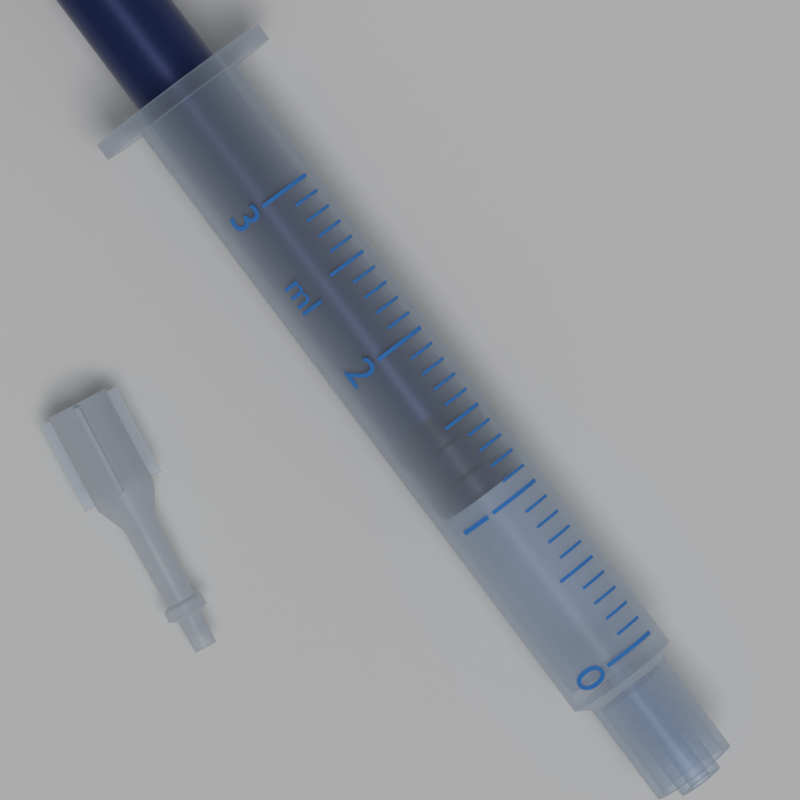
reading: 1.1 ml
